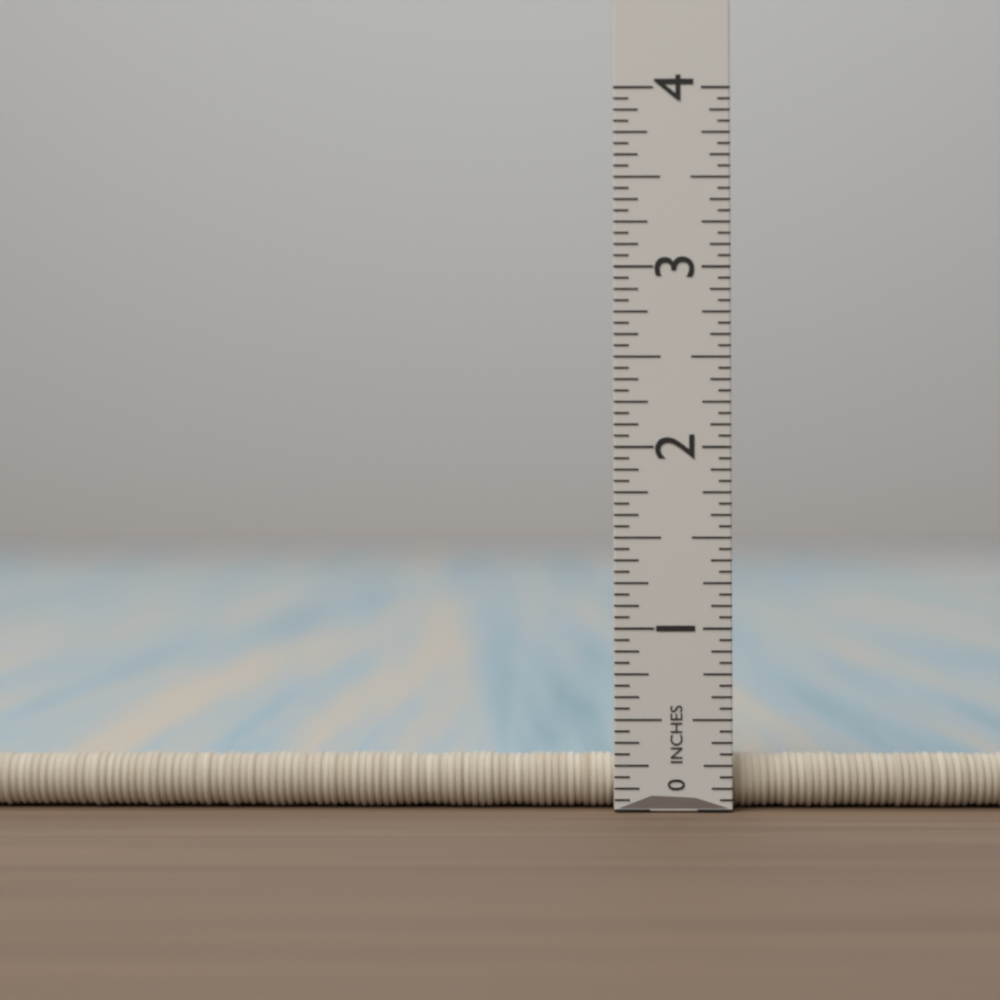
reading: 0.1875 in
